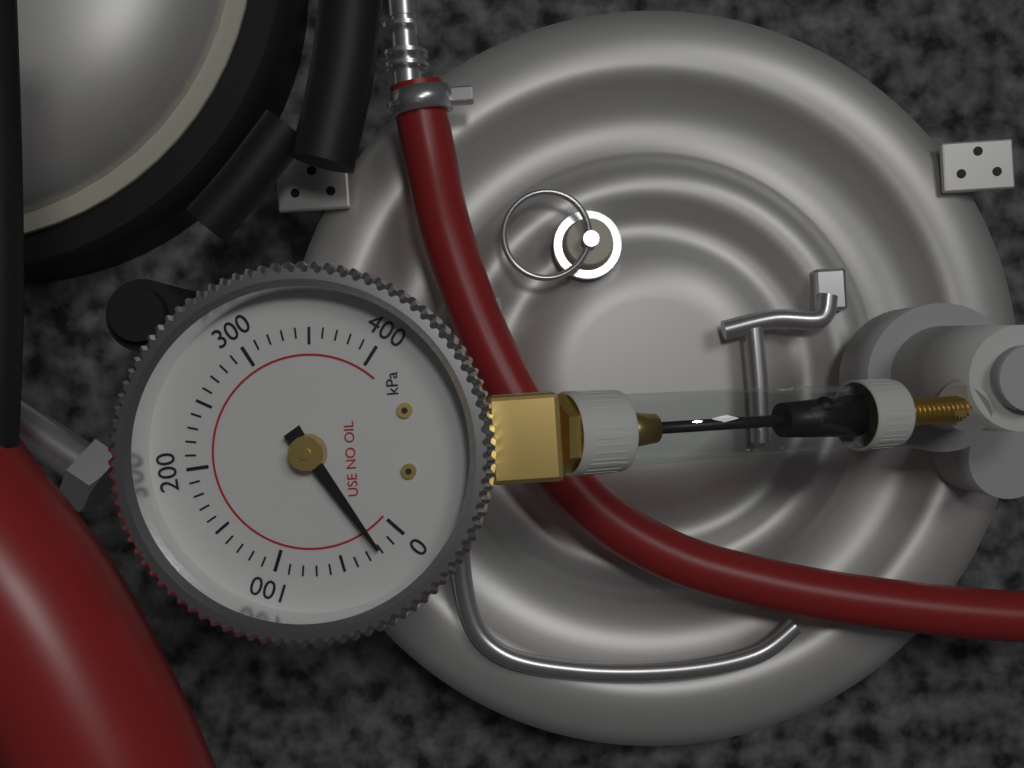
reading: 20 kPa
